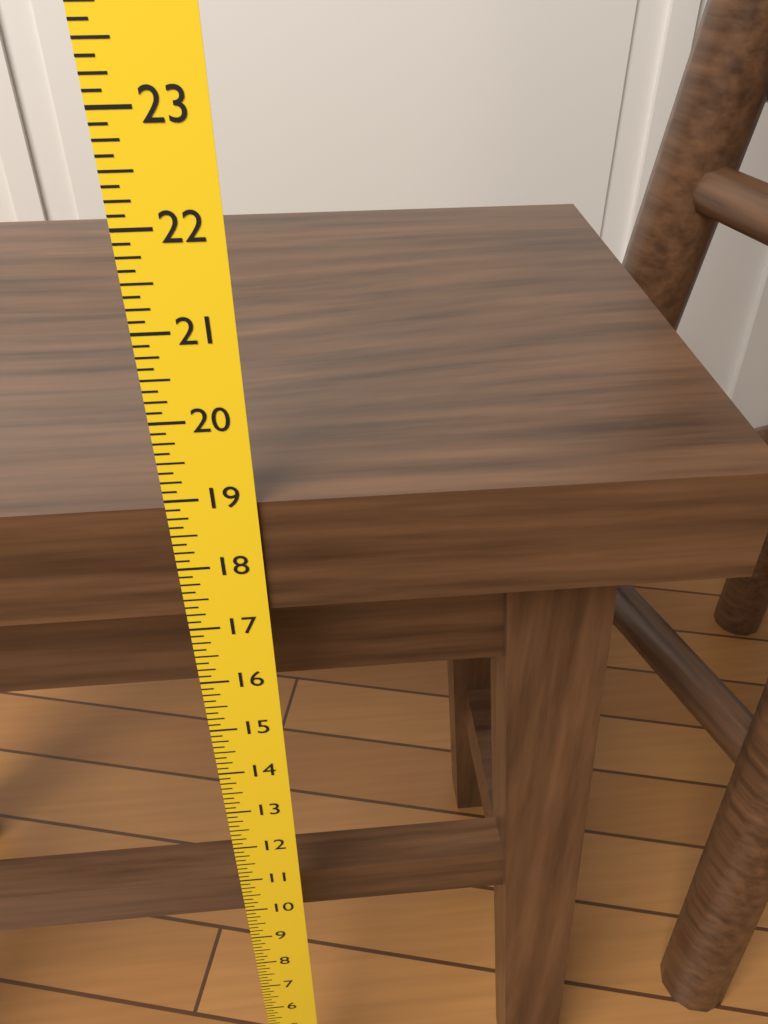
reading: 18.875 in
